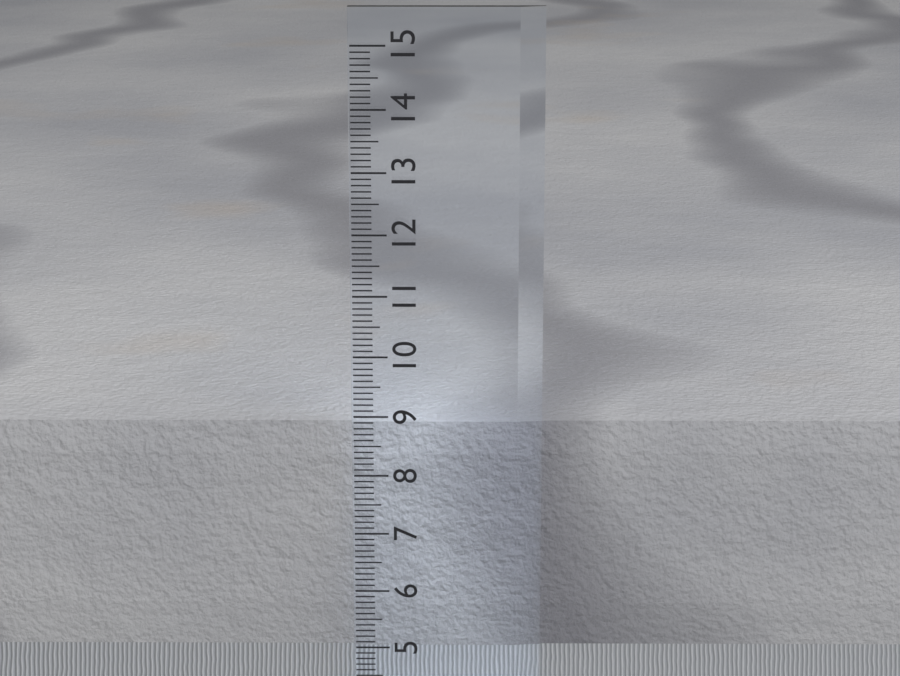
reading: 8.8 cm
